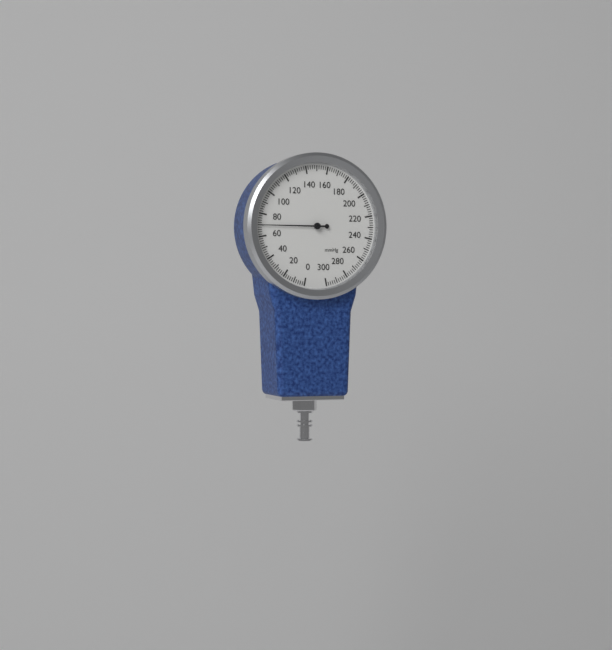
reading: 70 mmHg
